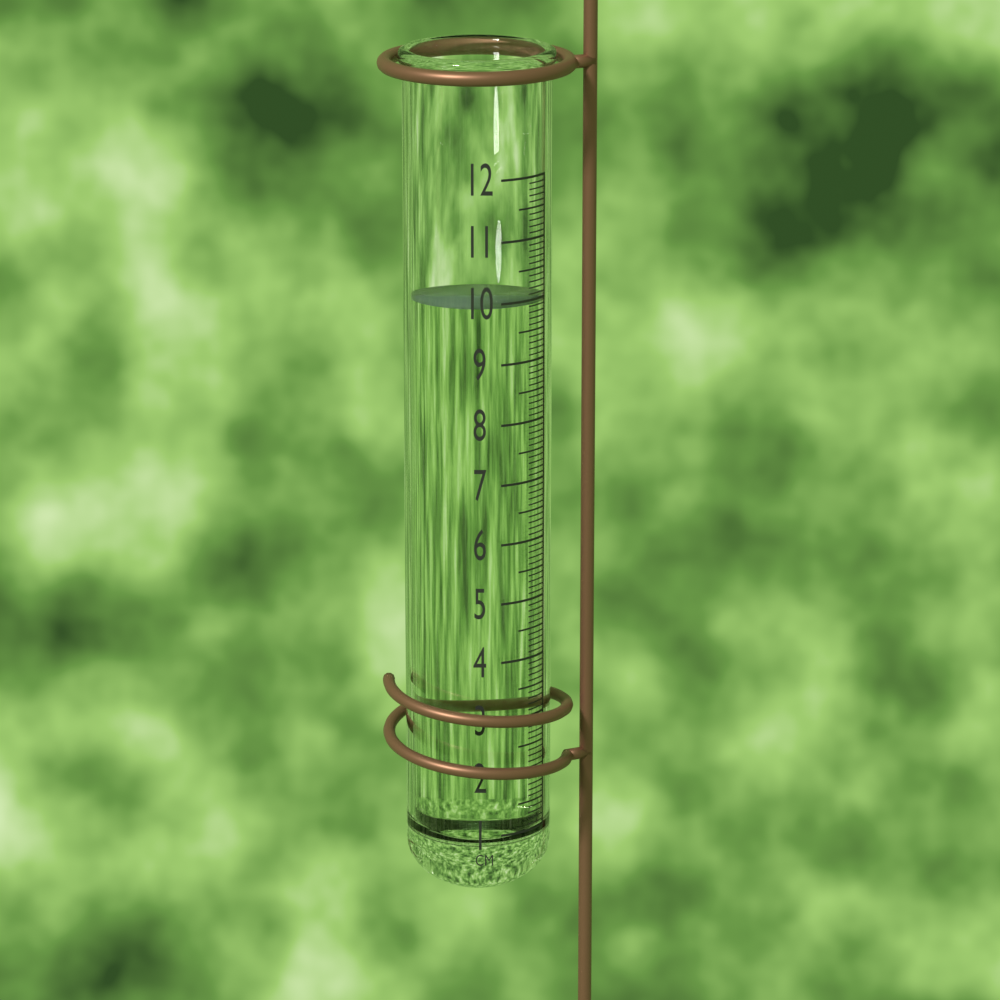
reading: 10.0 cm
